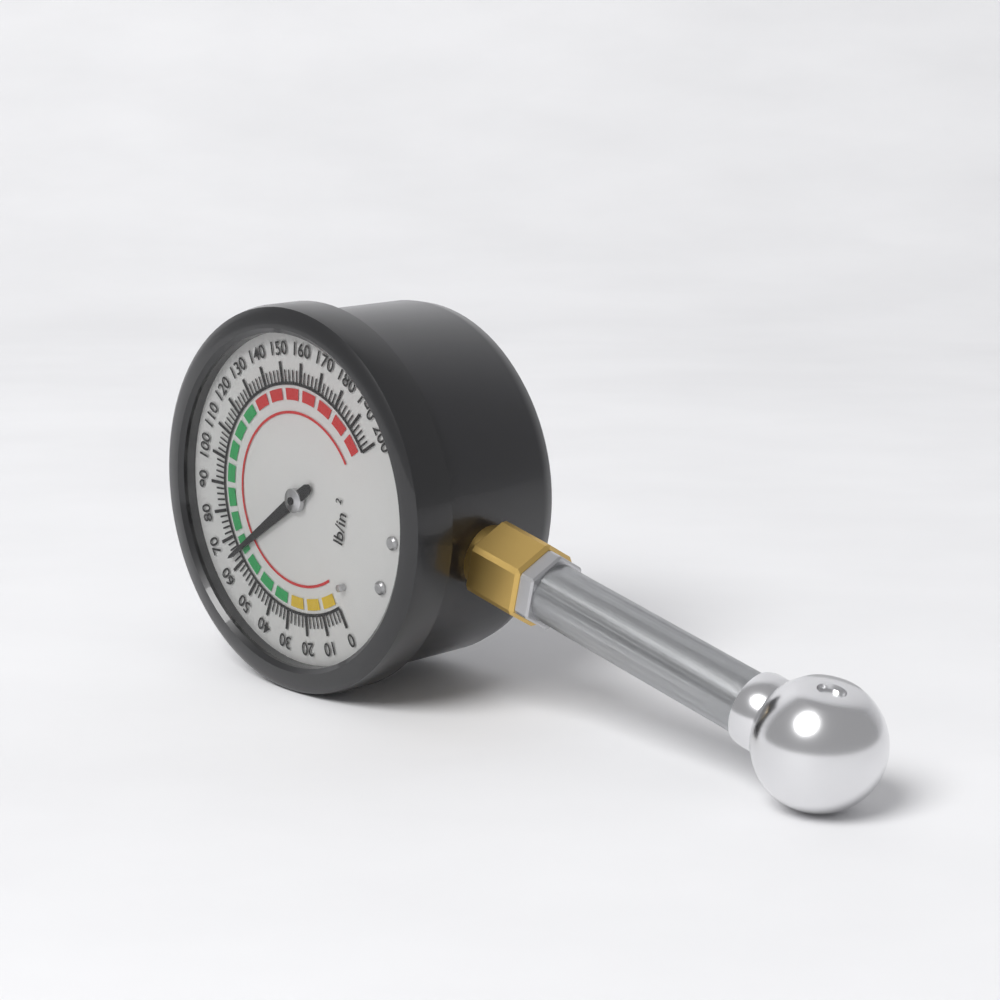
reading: 64 psi
